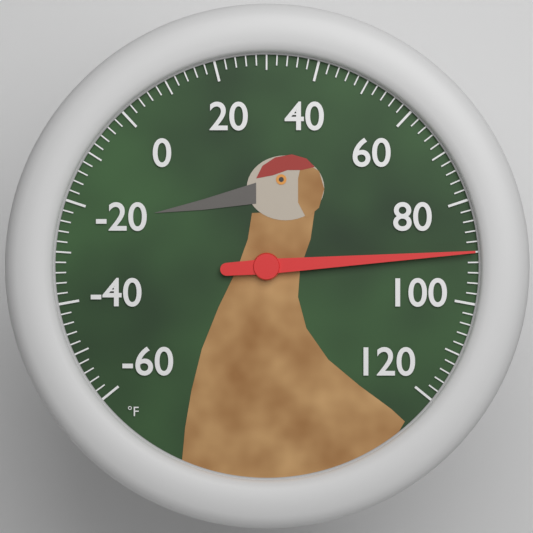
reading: 90 °F
